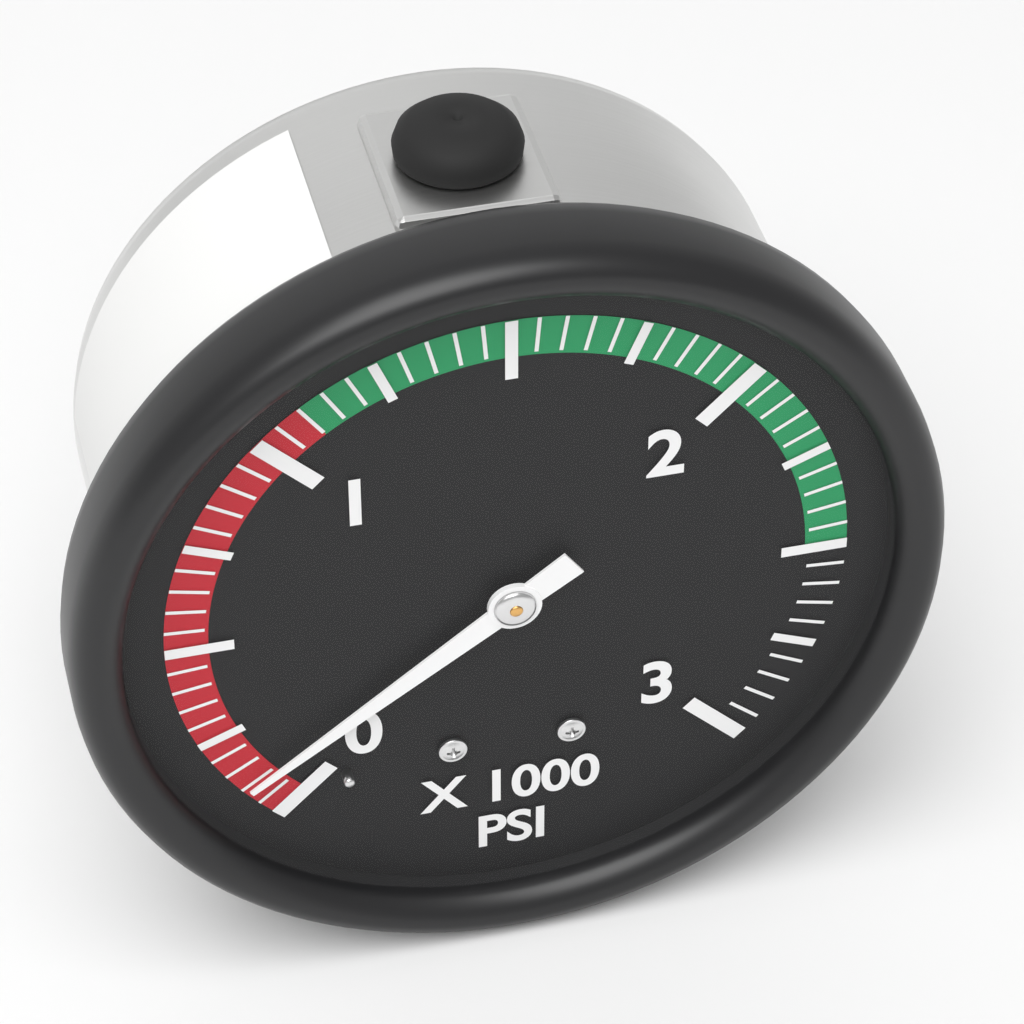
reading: 100 psi
